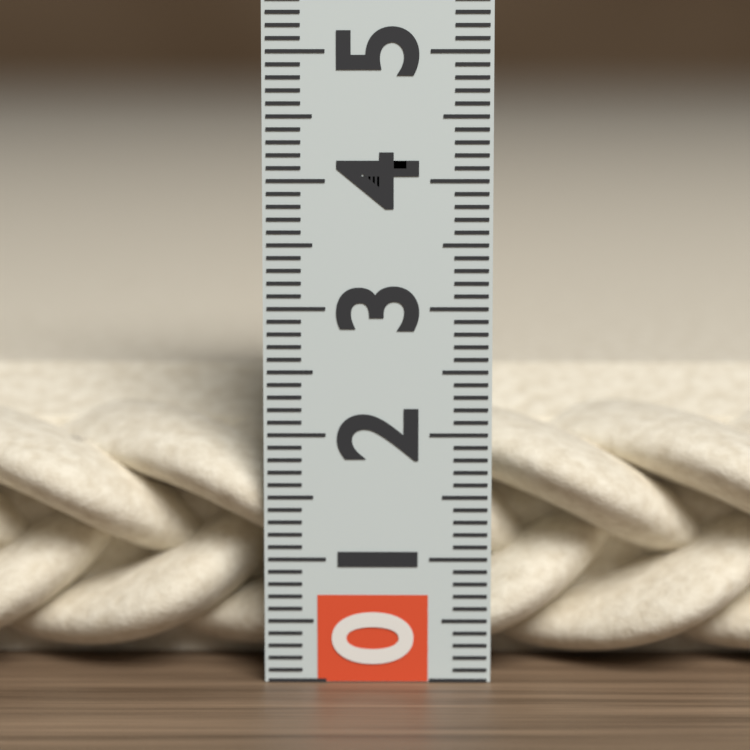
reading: 2.3 (no unit)
